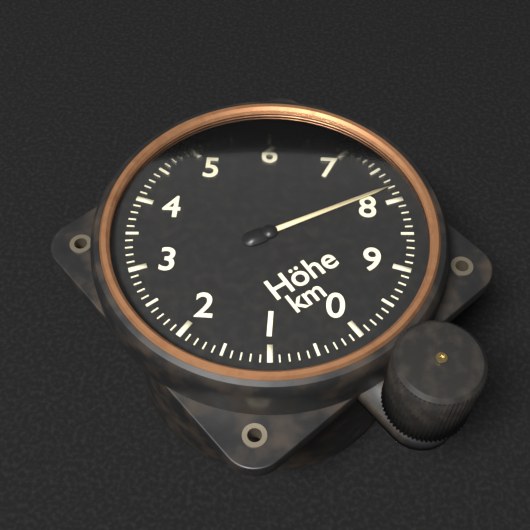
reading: 7.8 km
